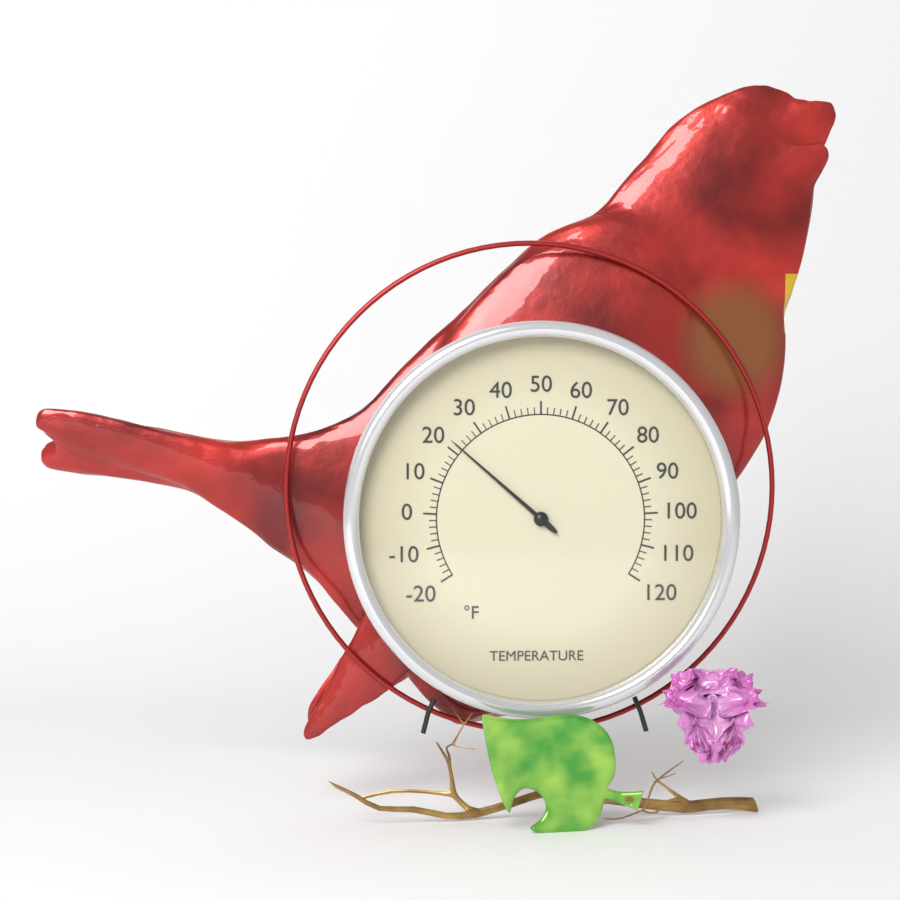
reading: 22 °F
